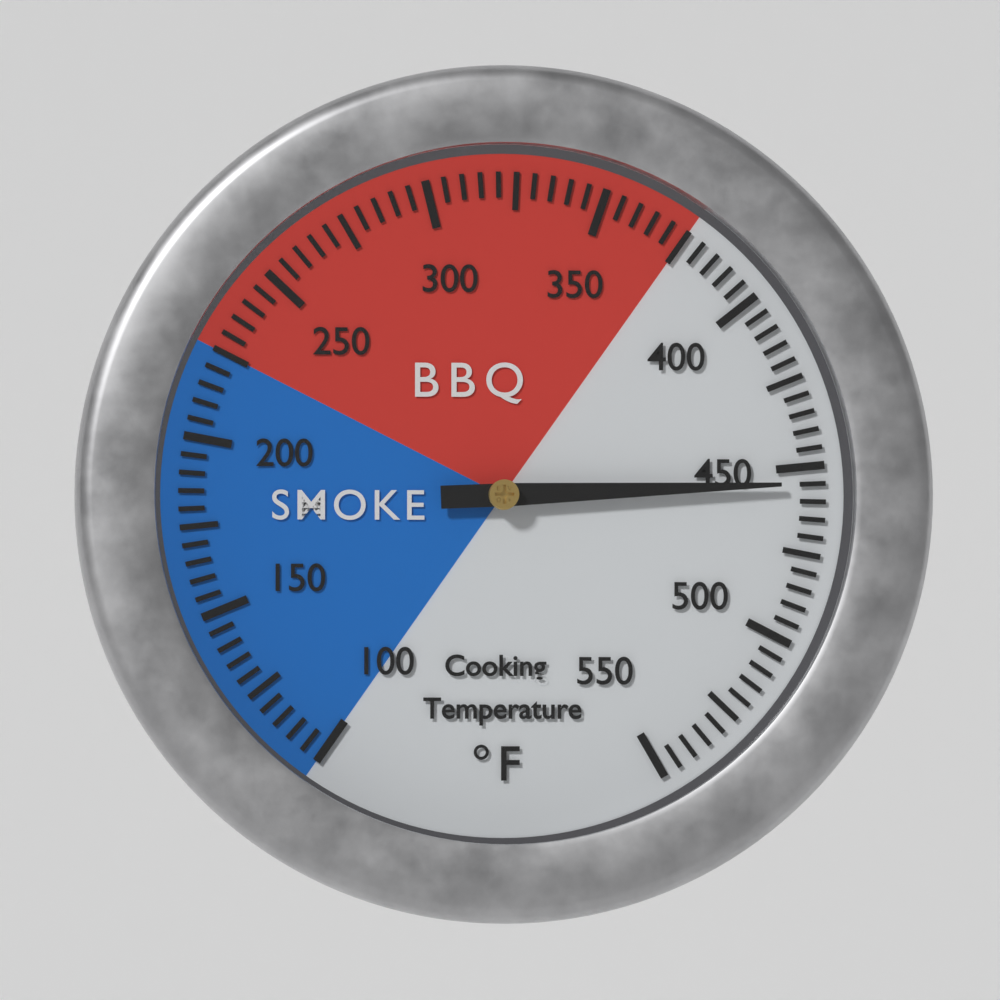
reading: 455 °F
